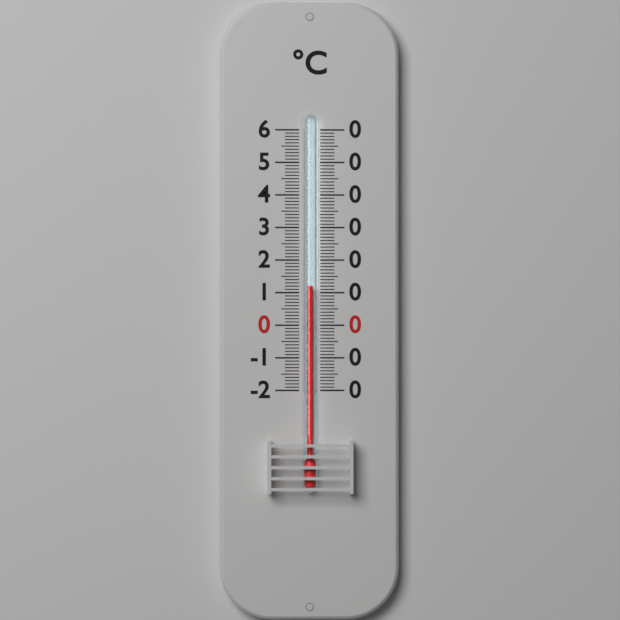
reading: 12 °C
